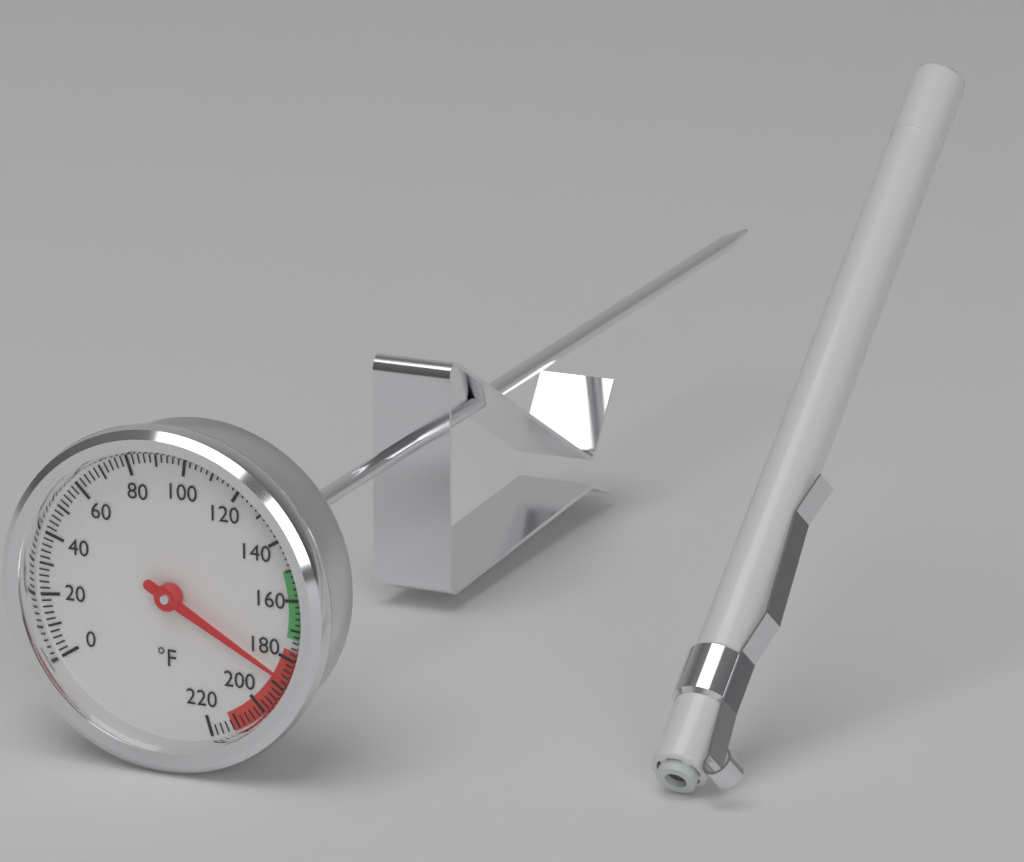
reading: 186 °F
